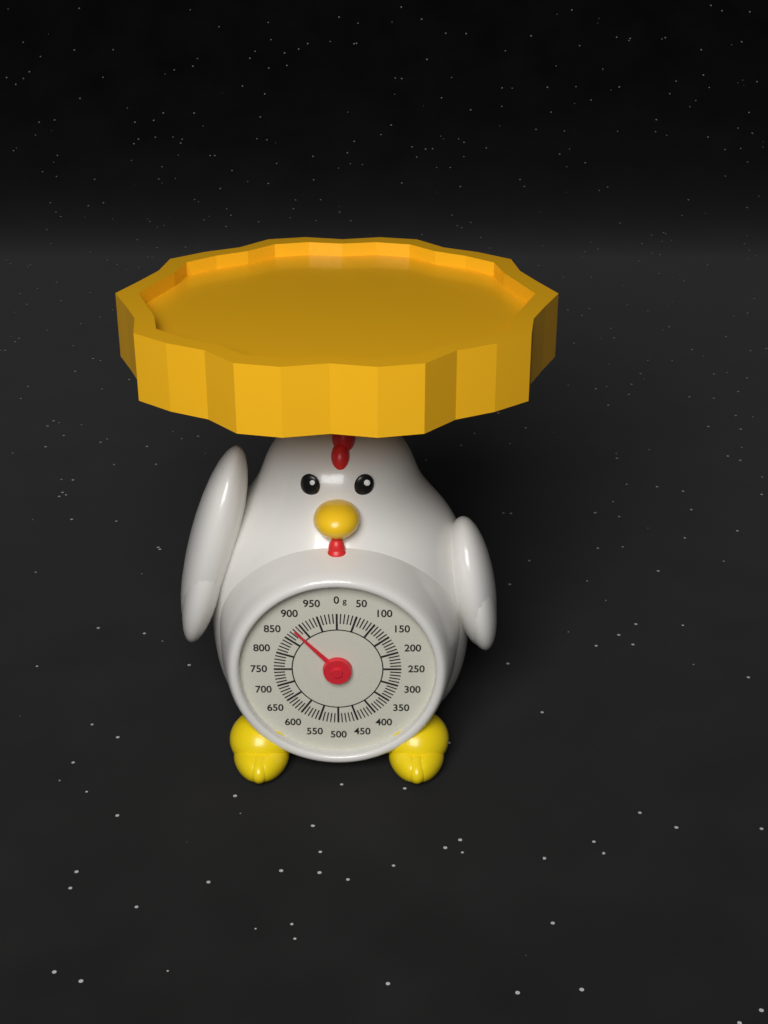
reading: 880 g
